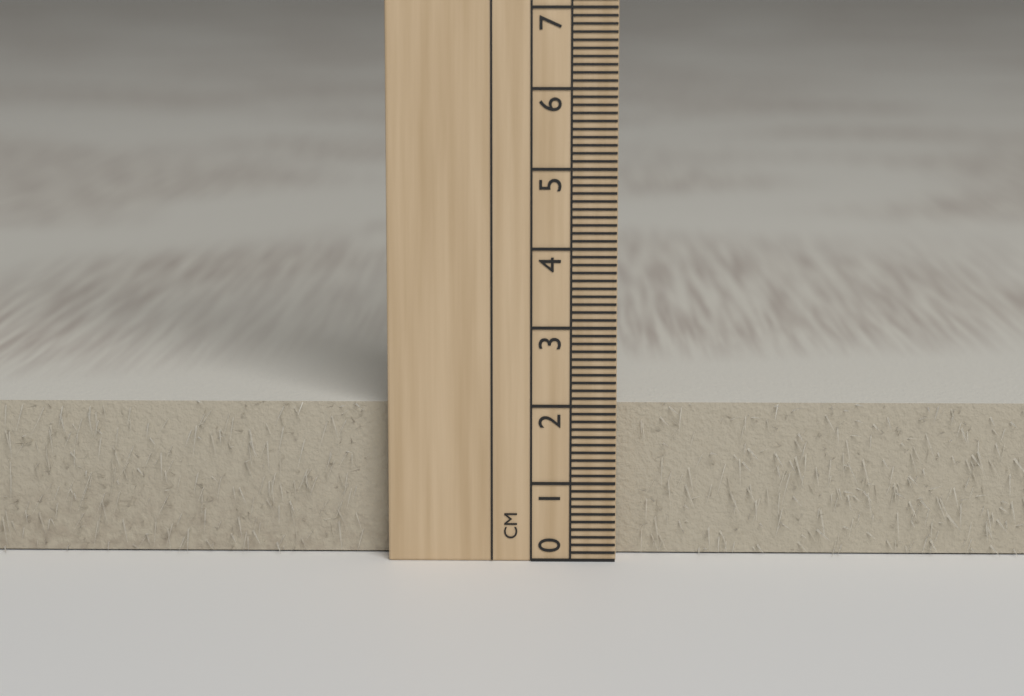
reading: 2.0 cm
